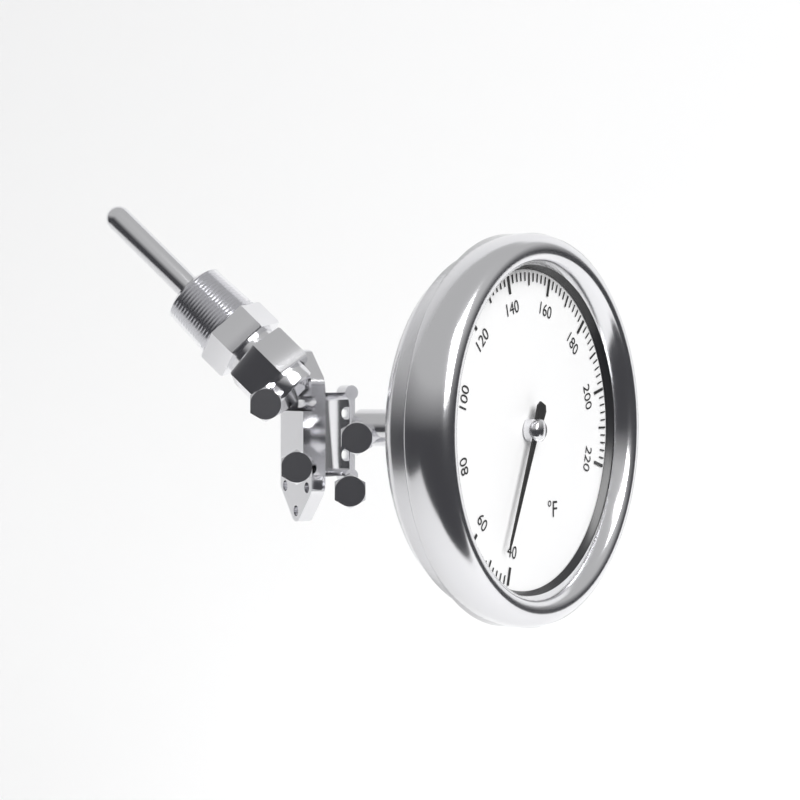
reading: 46 °F
